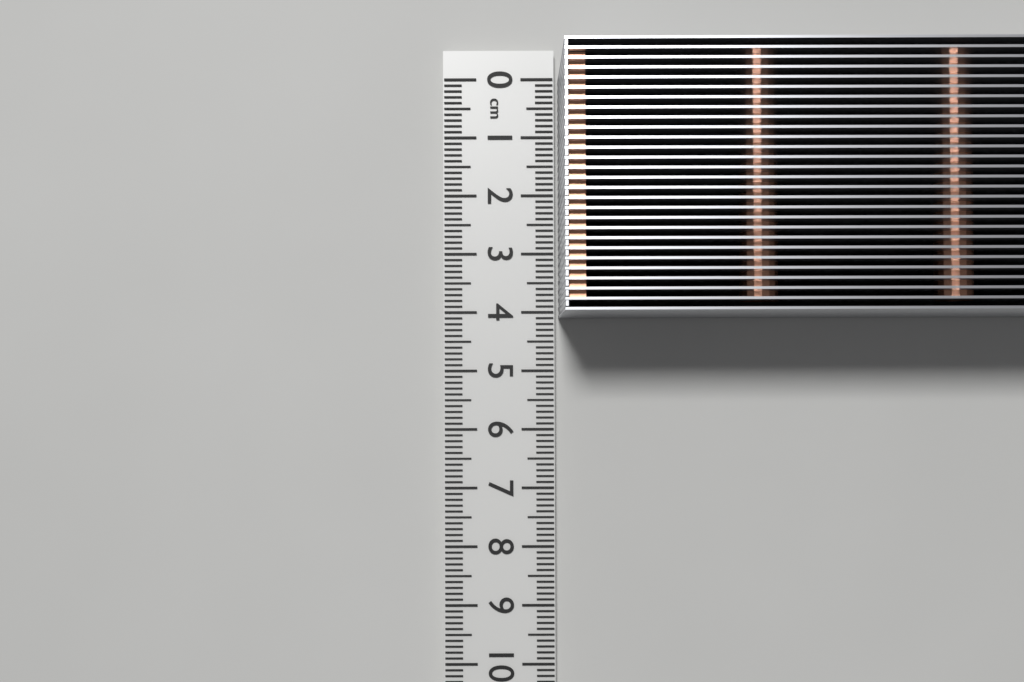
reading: 4.1 cm
